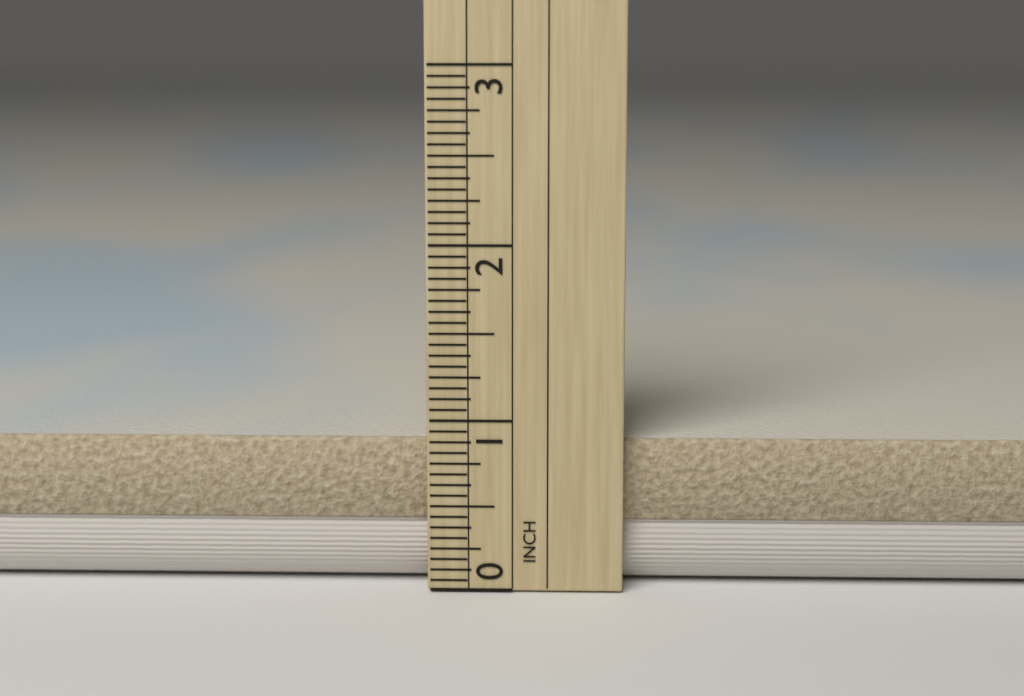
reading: 0.8750 in
